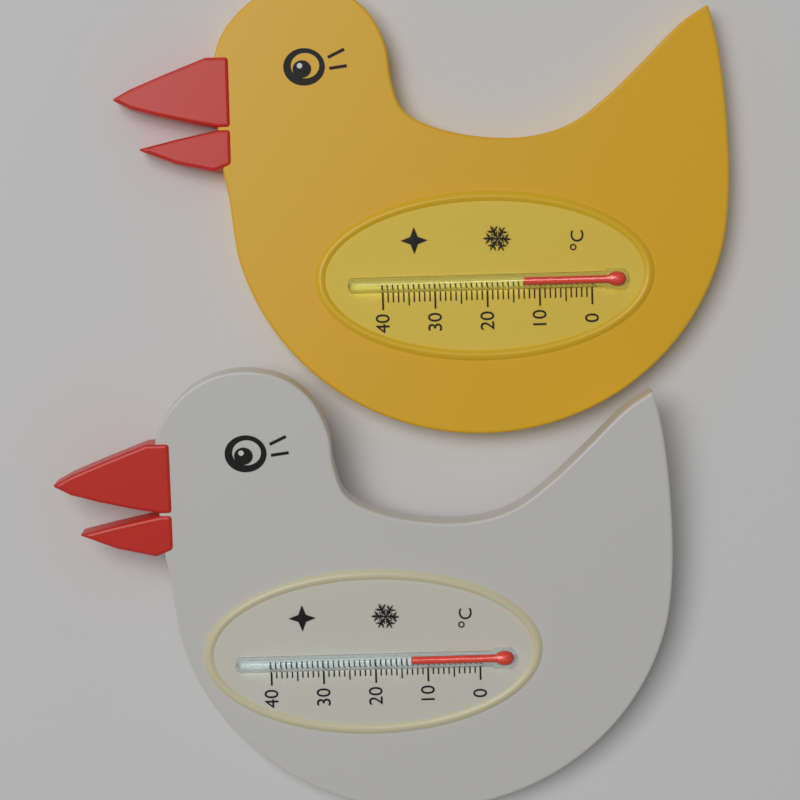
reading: 13 °C
